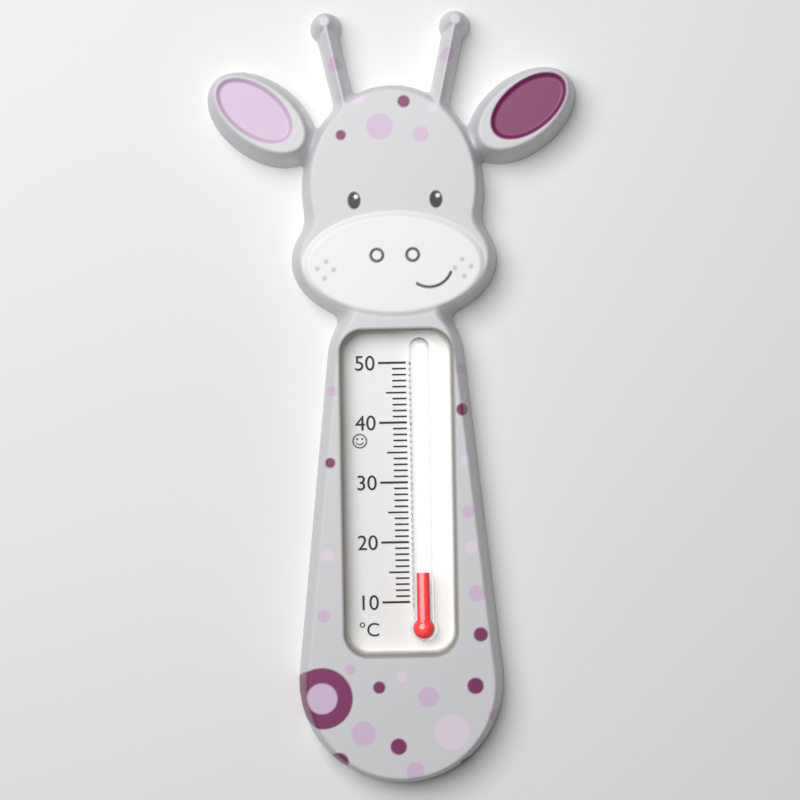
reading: 15 °C
